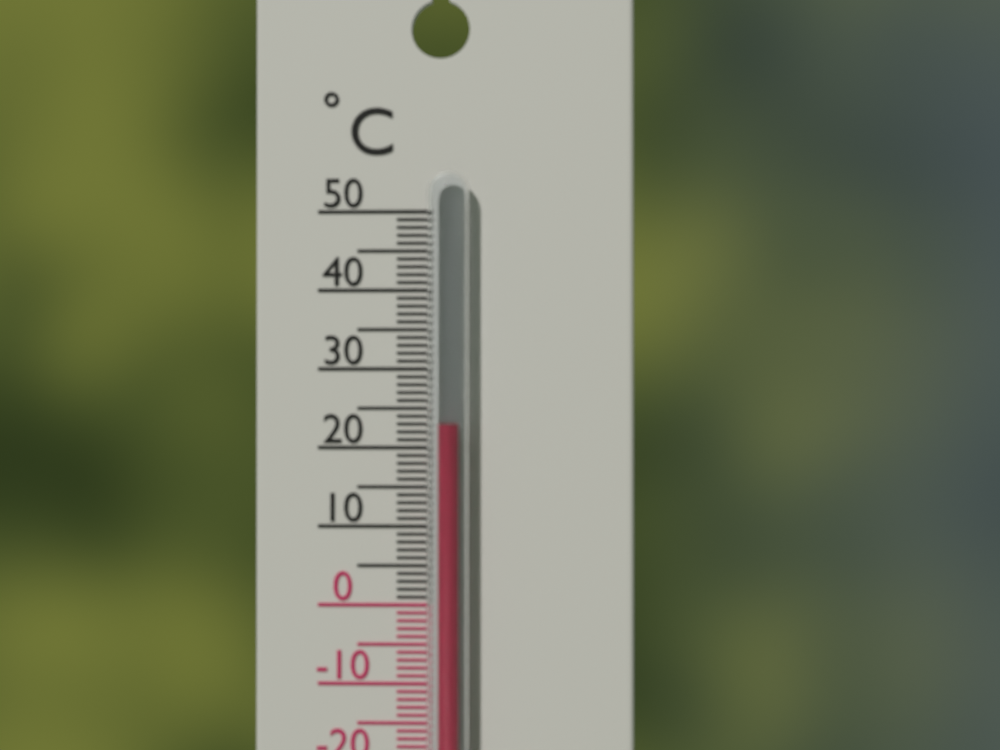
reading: 23 °C
